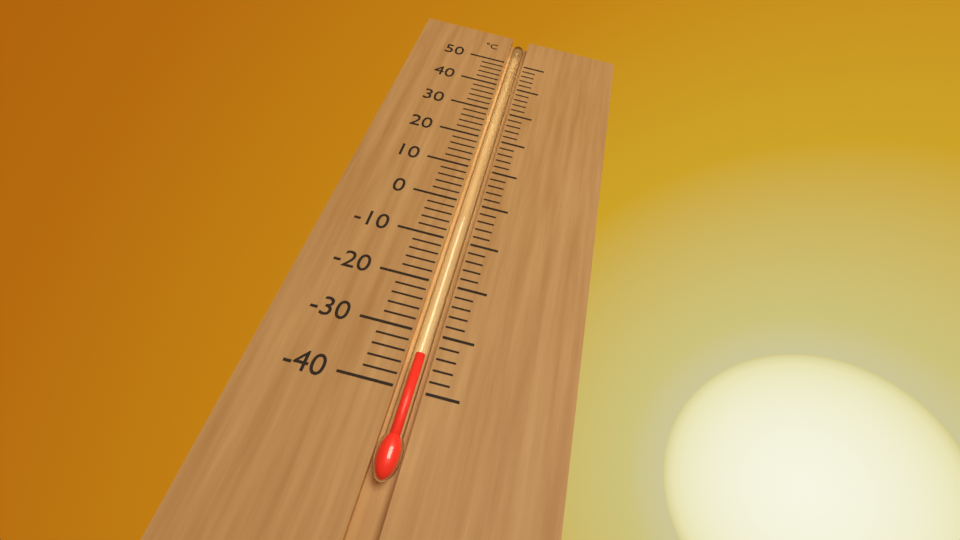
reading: -34 °C
